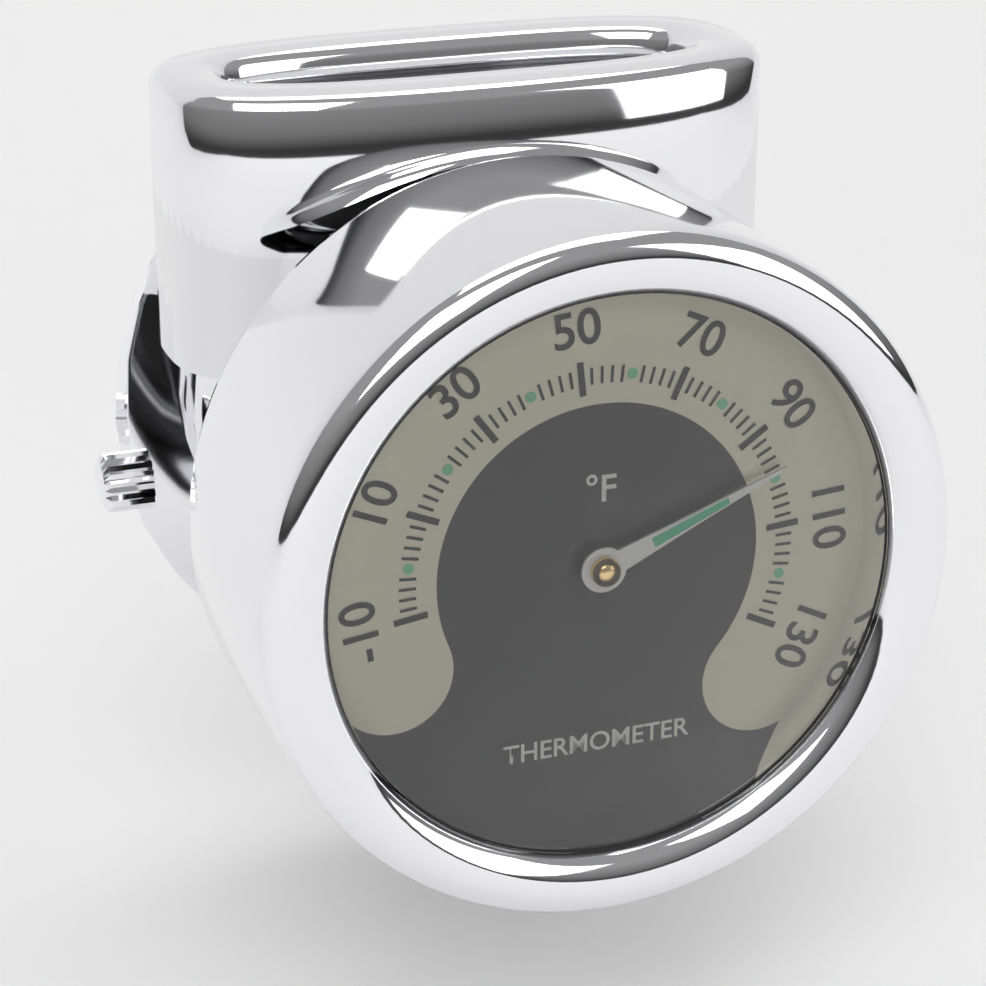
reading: 98 °F
